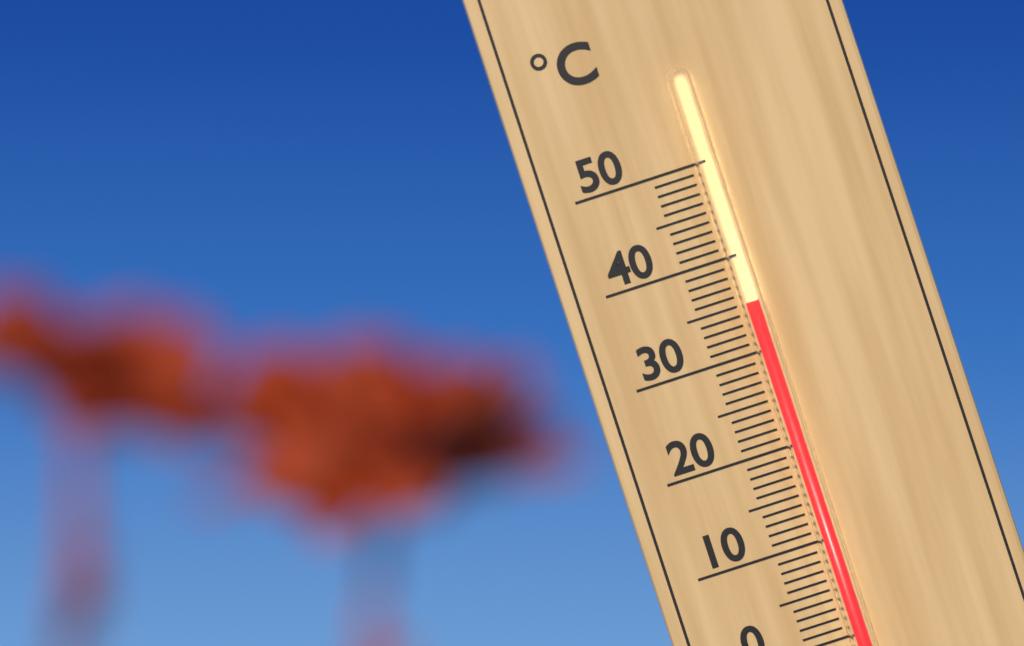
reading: 35 °C
